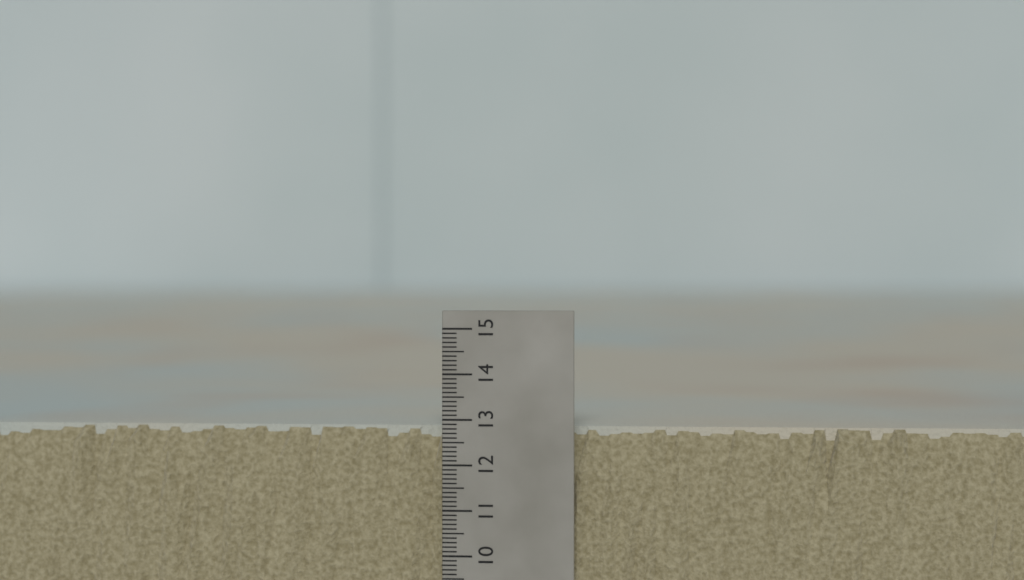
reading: 12.8 (no unit)
